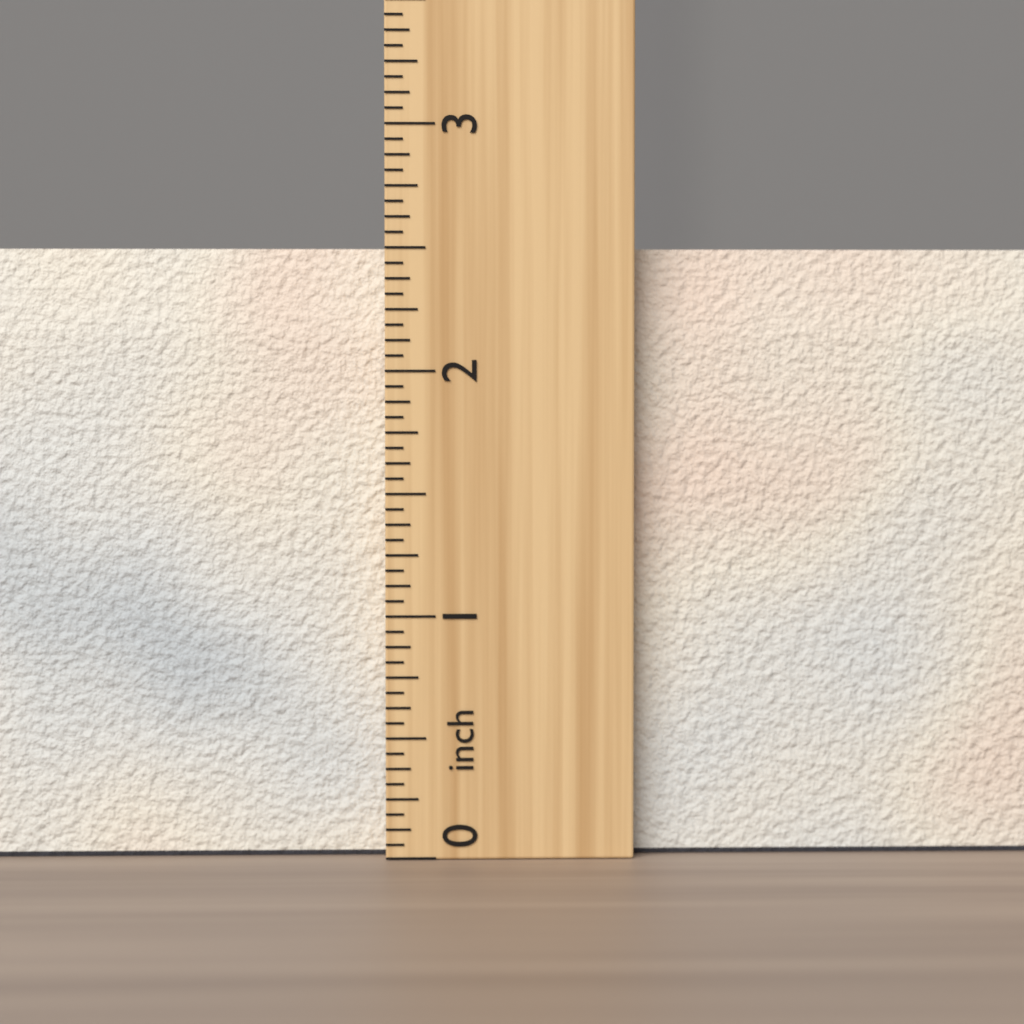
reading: 2.5000 inch
